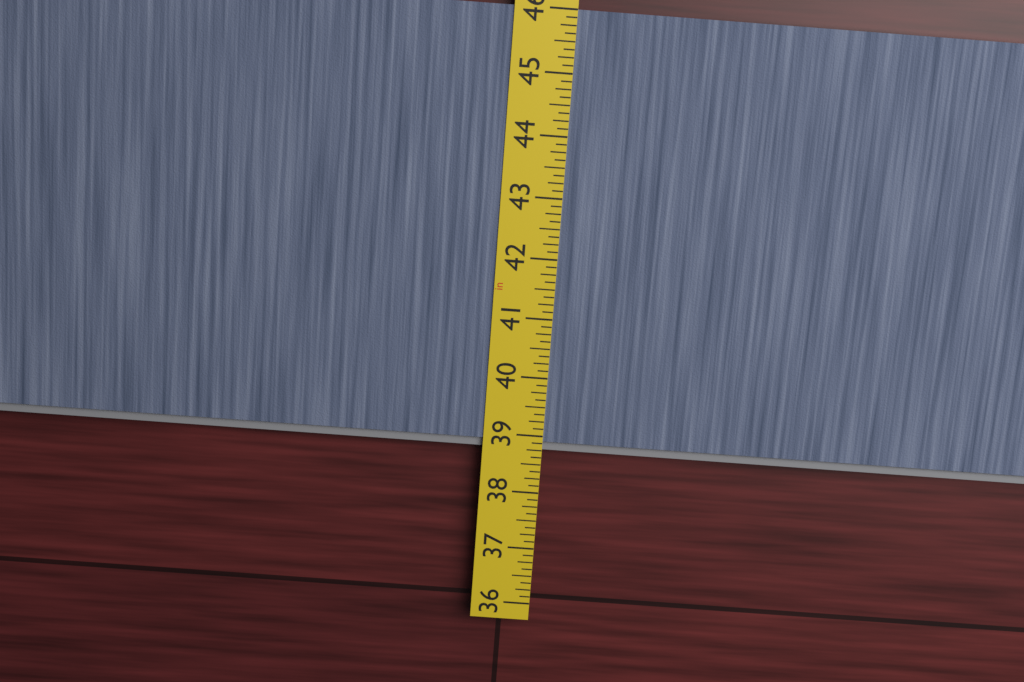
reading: 38.750 in
